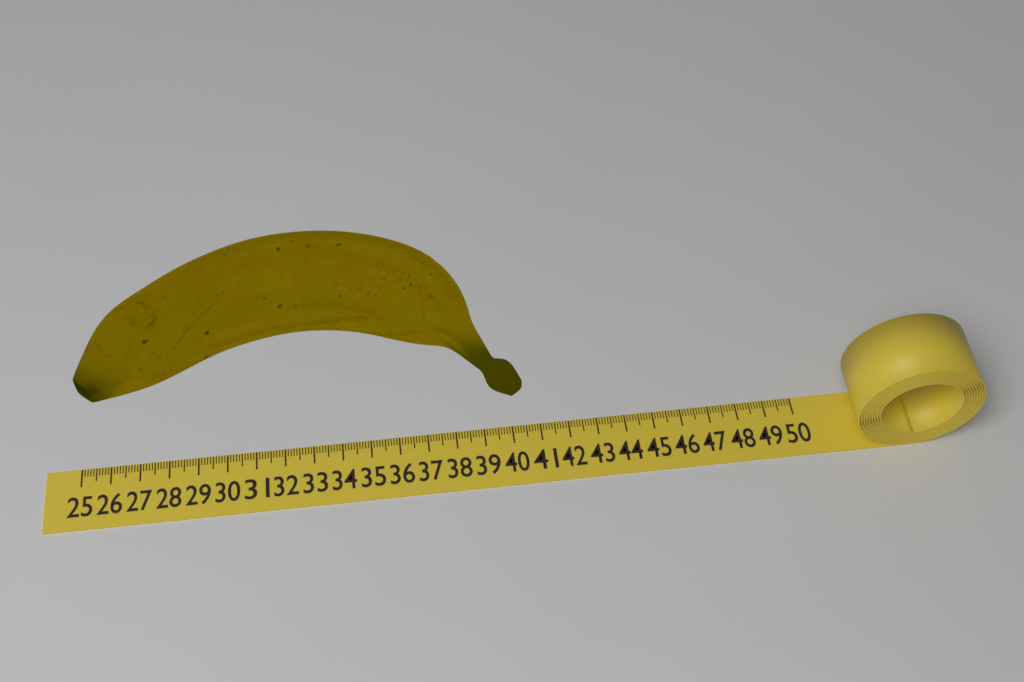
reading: 40.4 (no unit)
